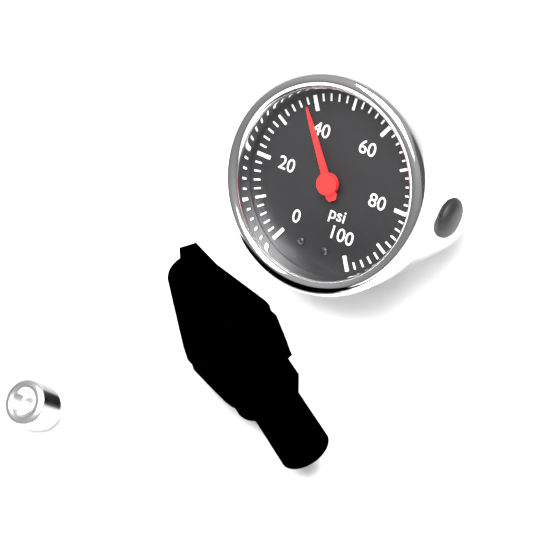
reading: 38 psi
